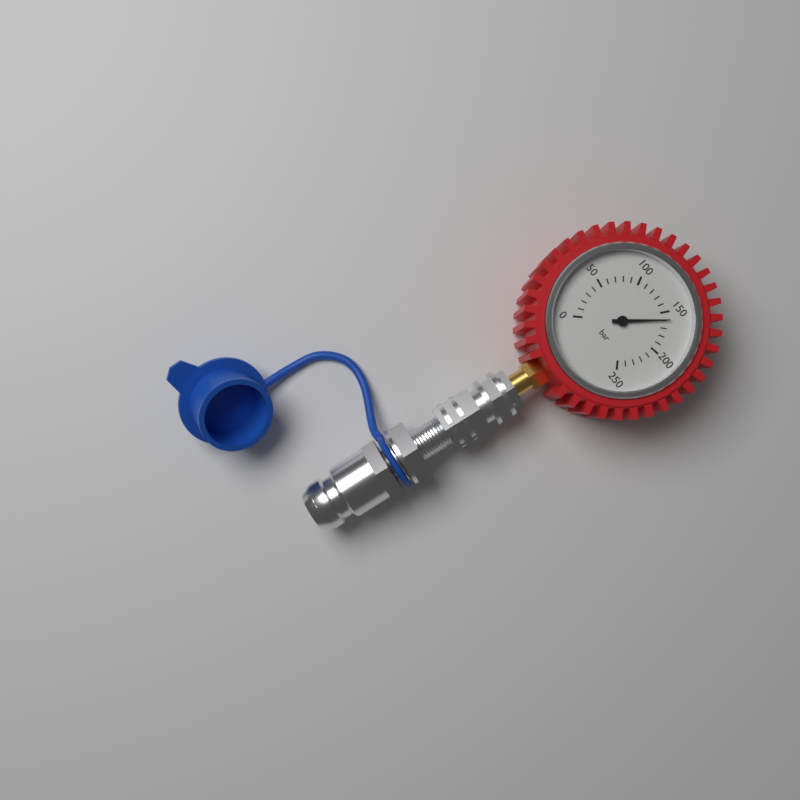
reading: 160 bar
